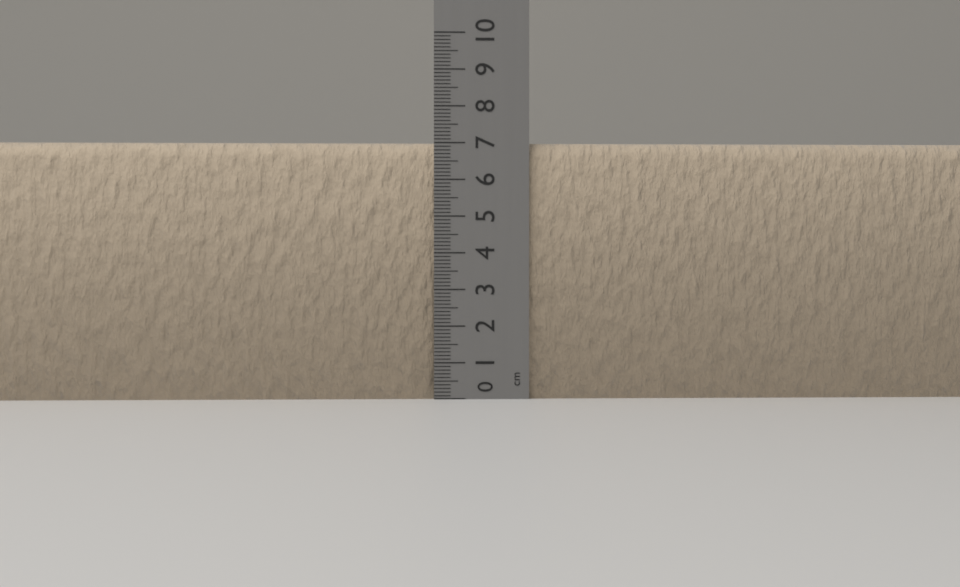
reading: 7.0 cm
